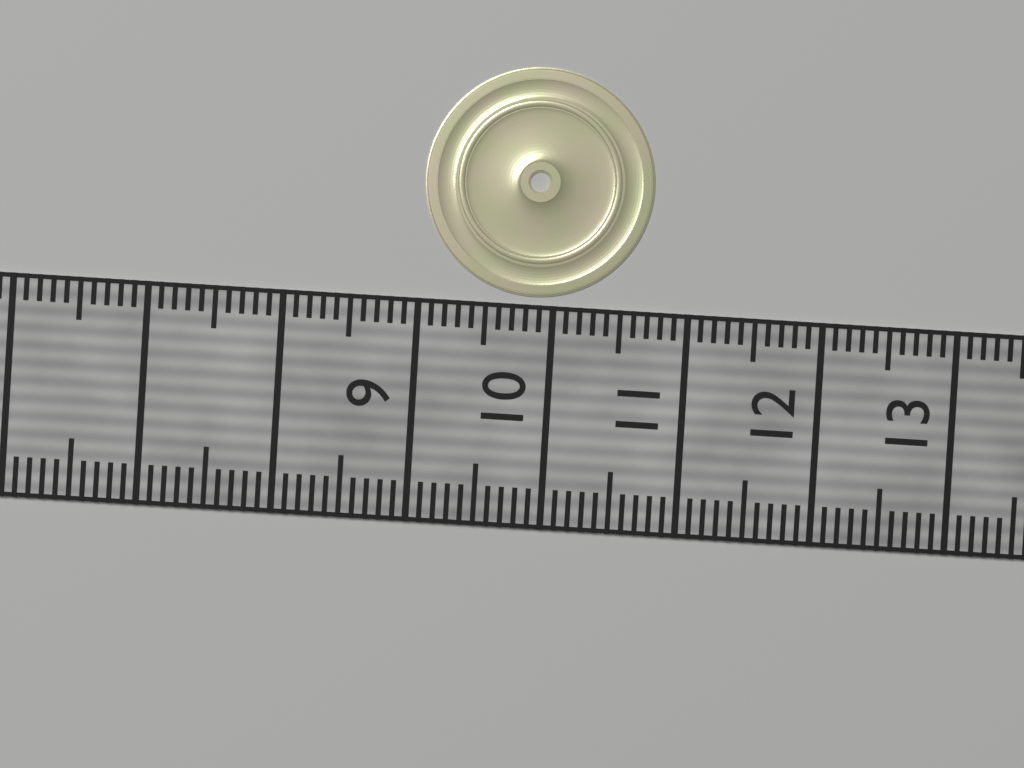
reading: 10.7 (no unit)
